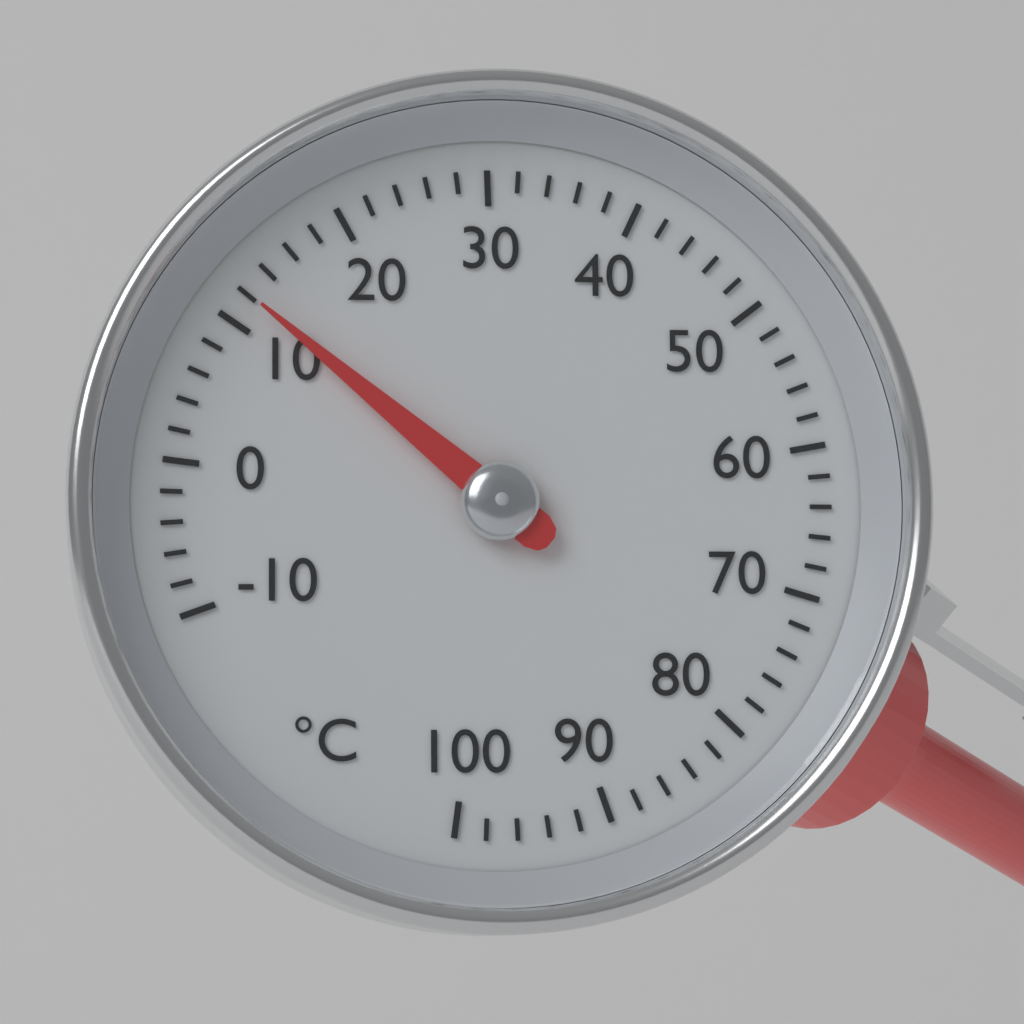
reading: 12 °C
